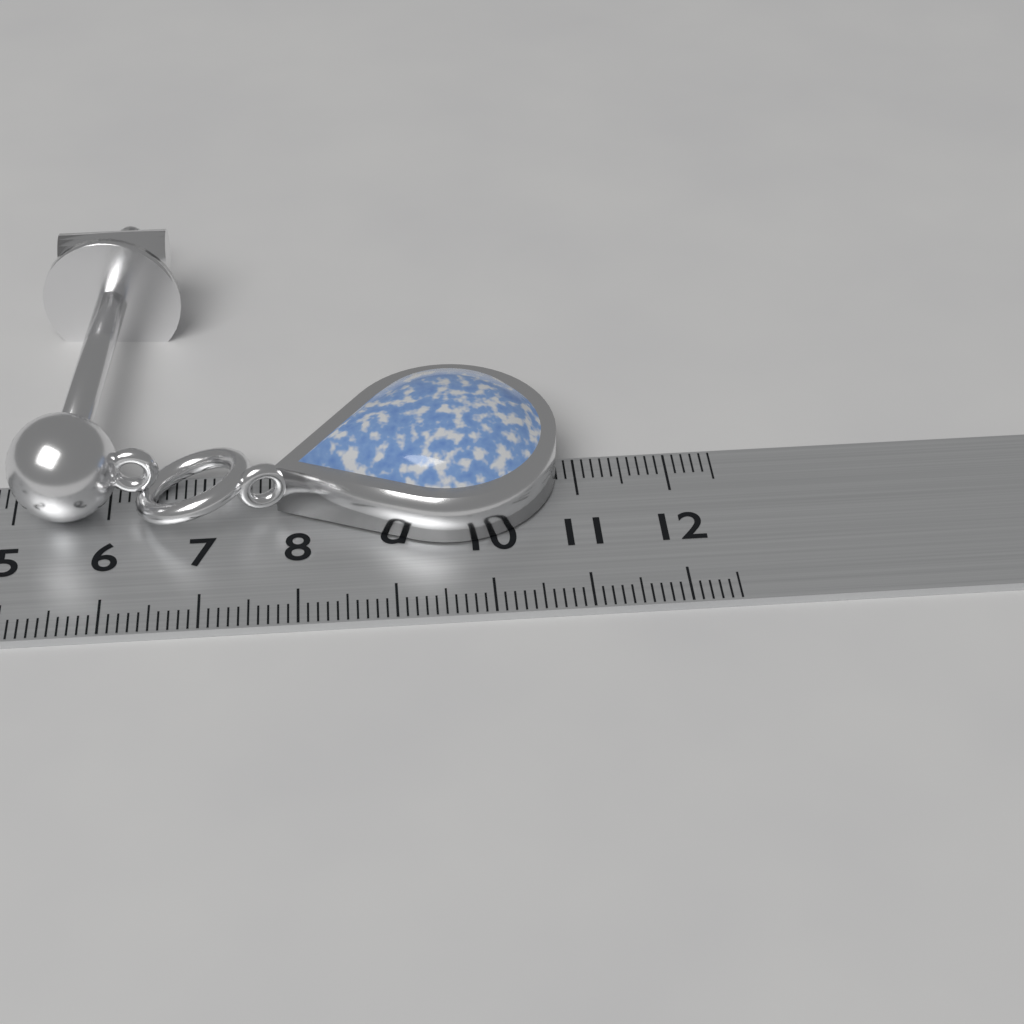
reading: 10.8 cm
